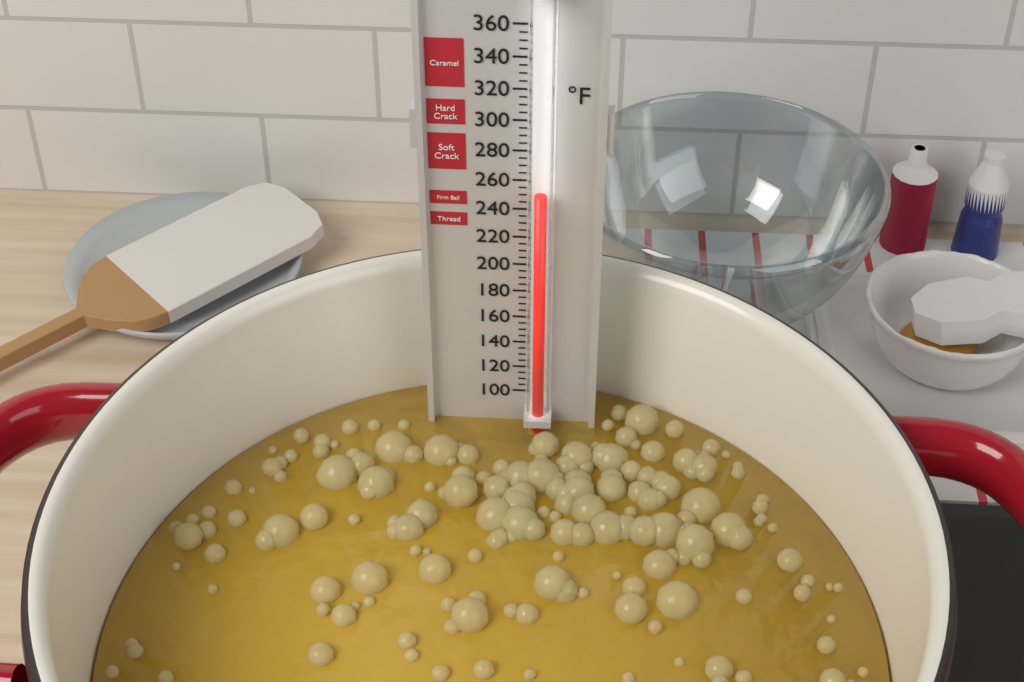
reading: 255 °F
